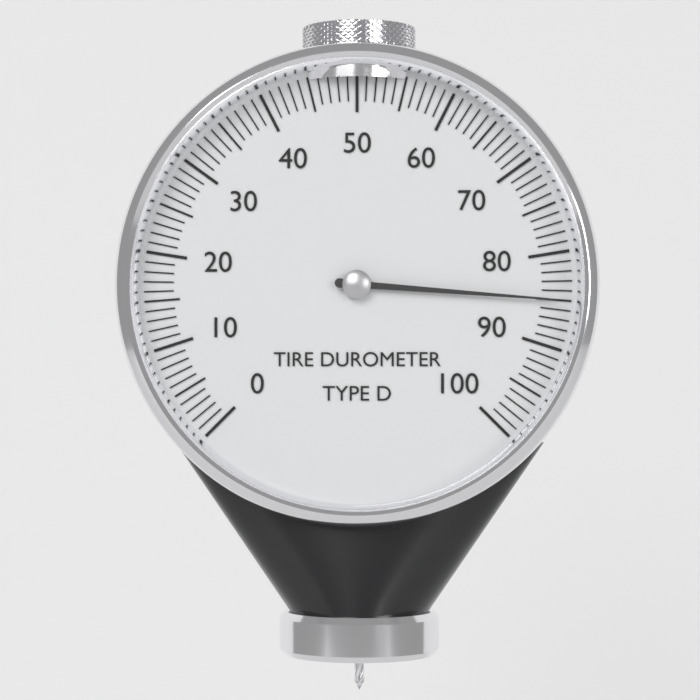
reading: 85 (no unit)
